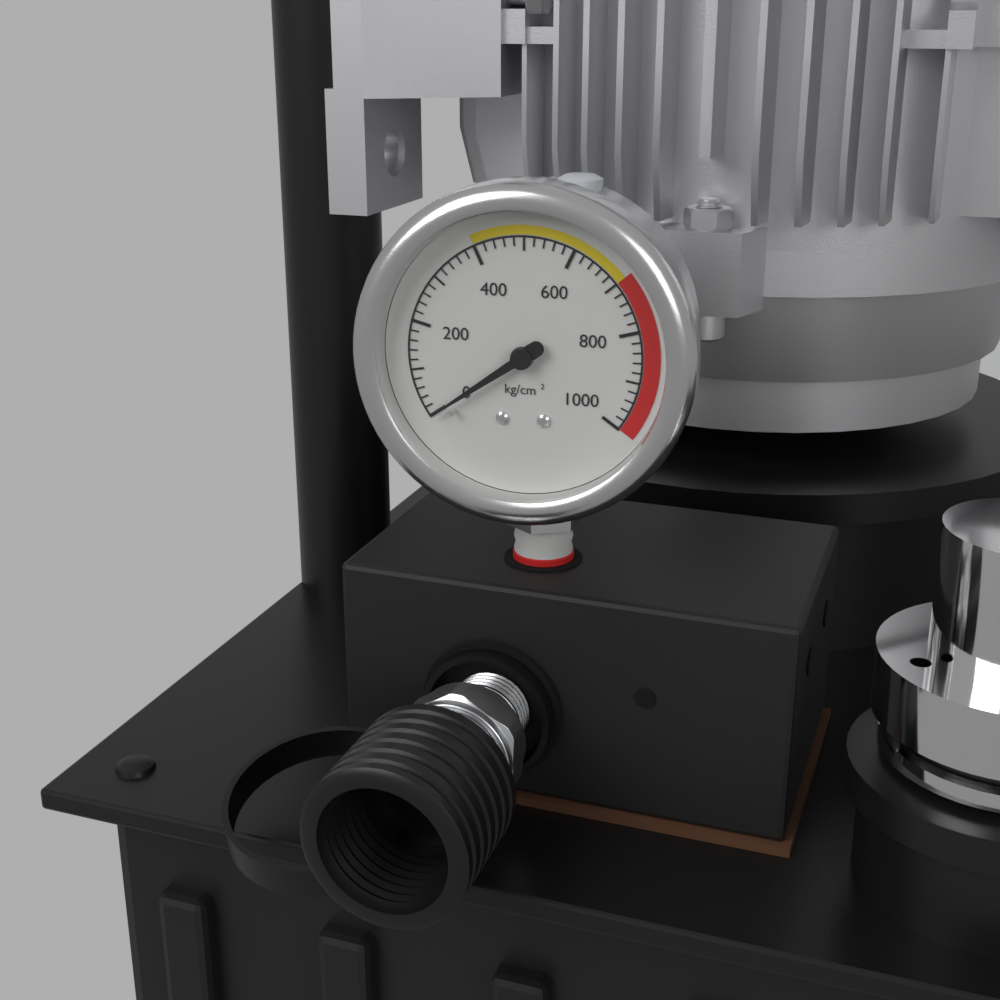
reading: 0 kg/cm²
